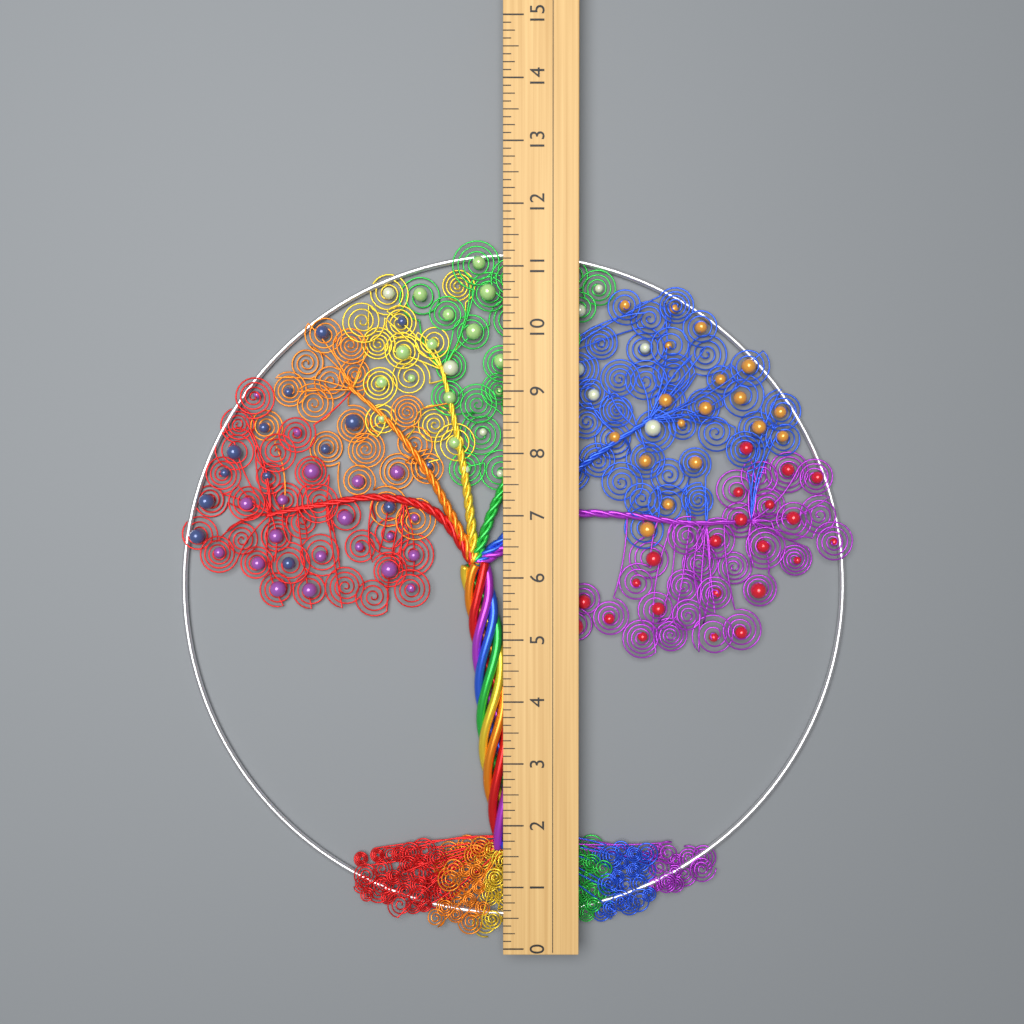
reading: 11.500 (no unit)
